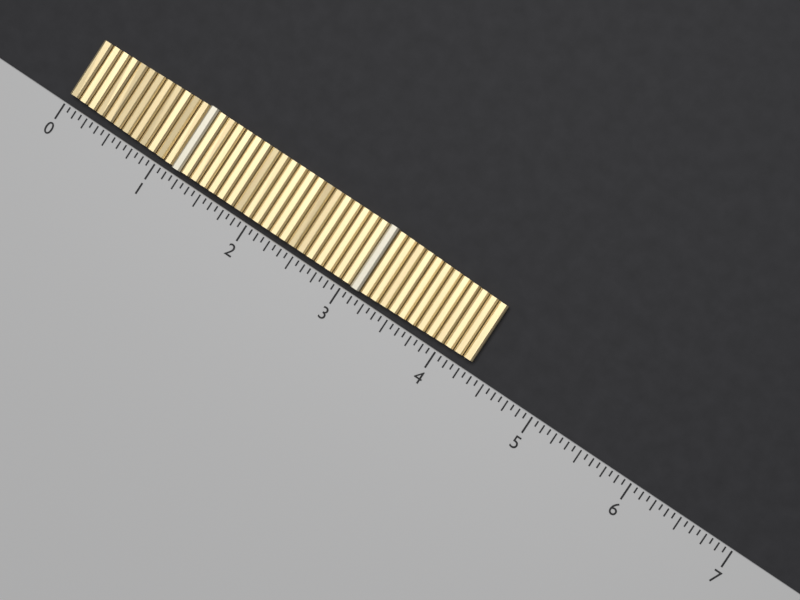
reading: 4.3125 (no unit)
